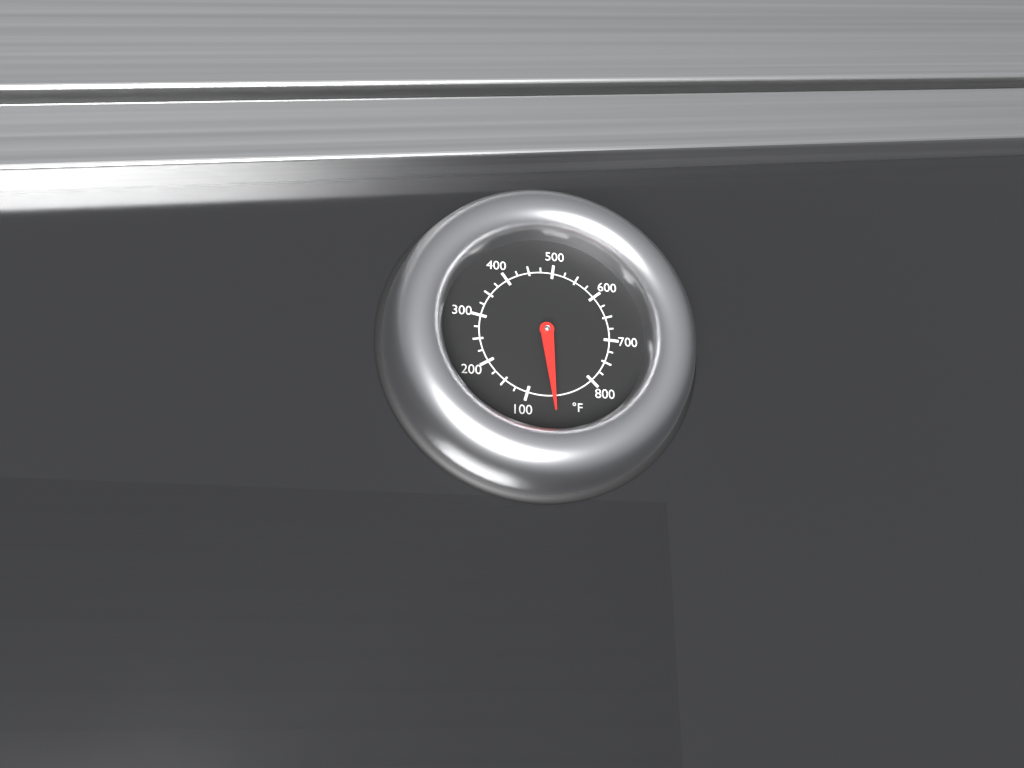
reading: 50 °F
